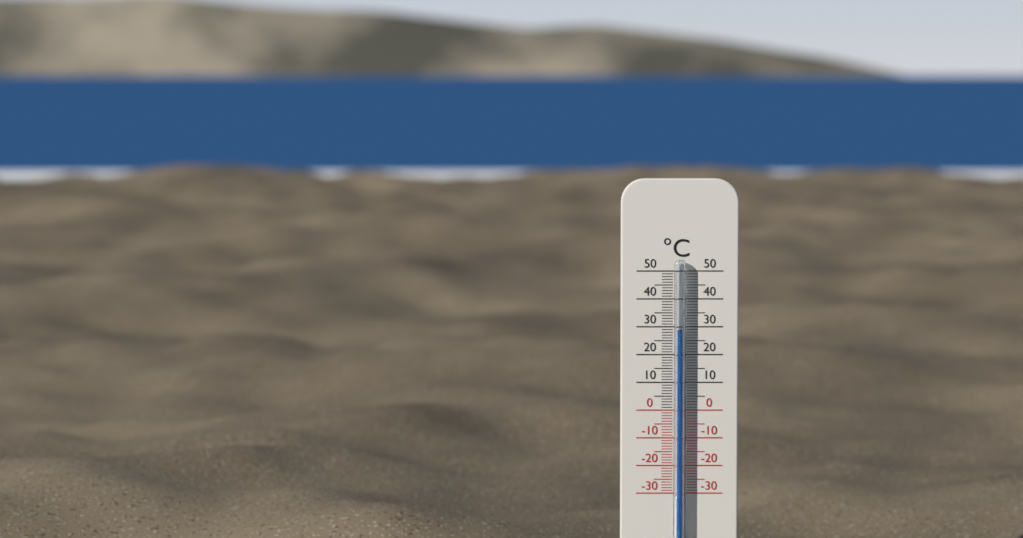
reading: 29 °C
